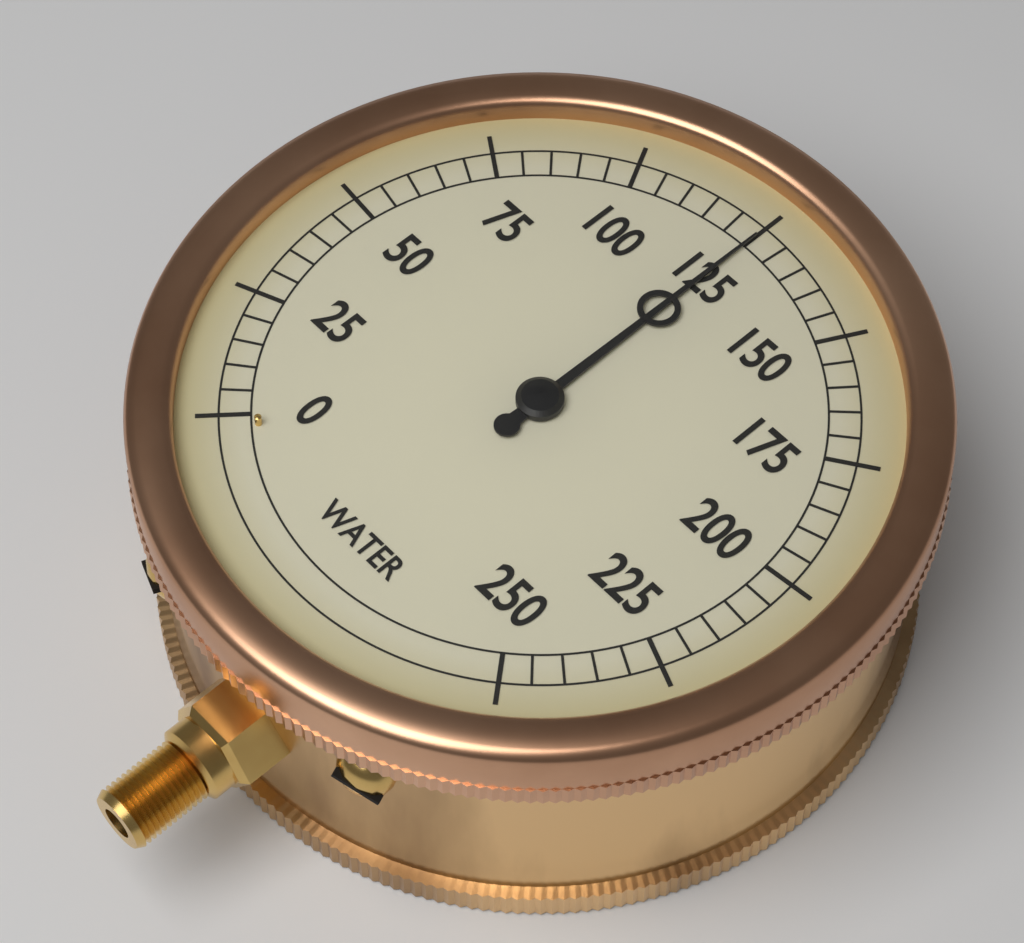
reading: 125 (no unit)
